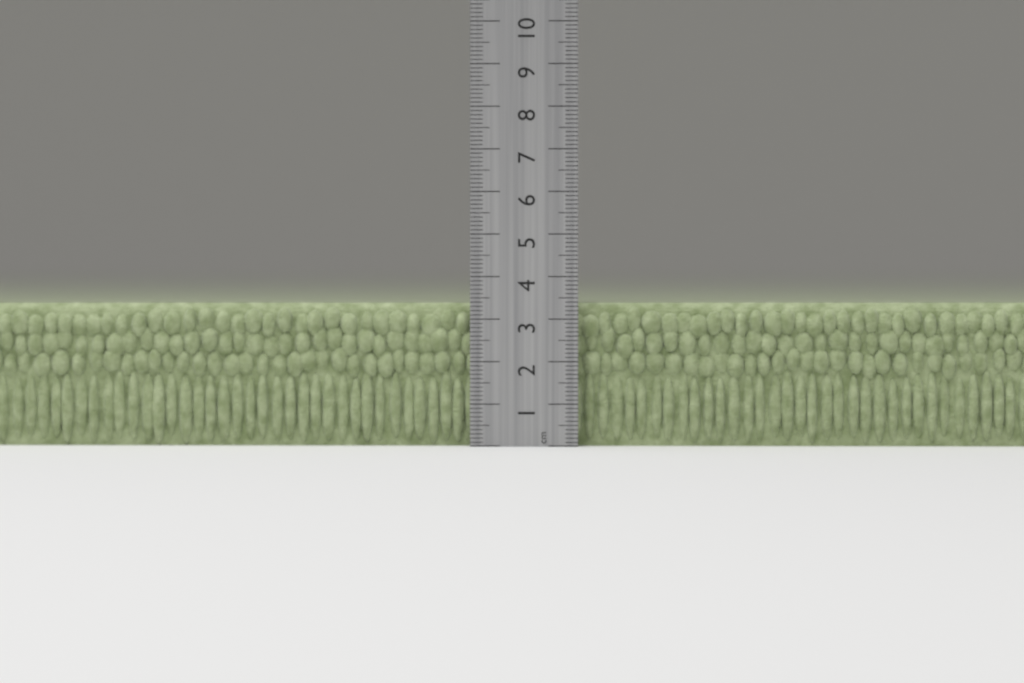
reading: 3.4 cm
